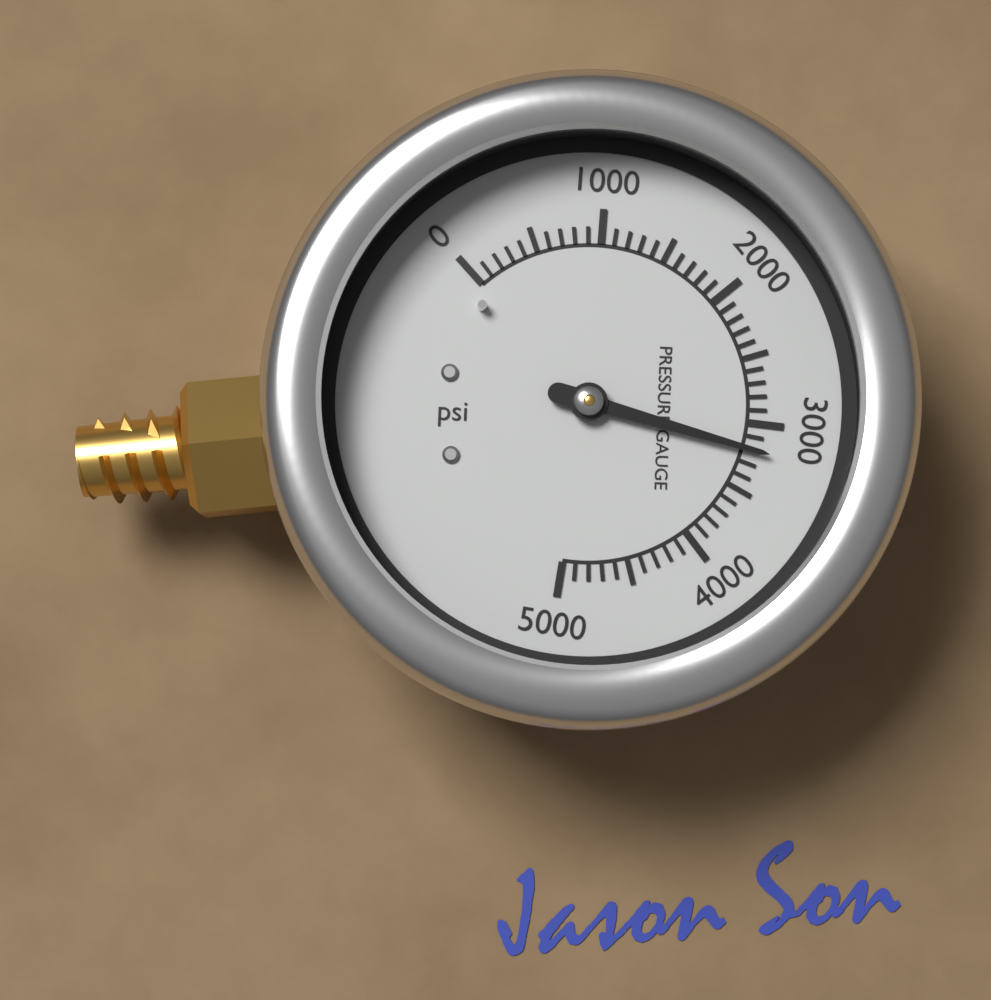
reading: 3200 psi
